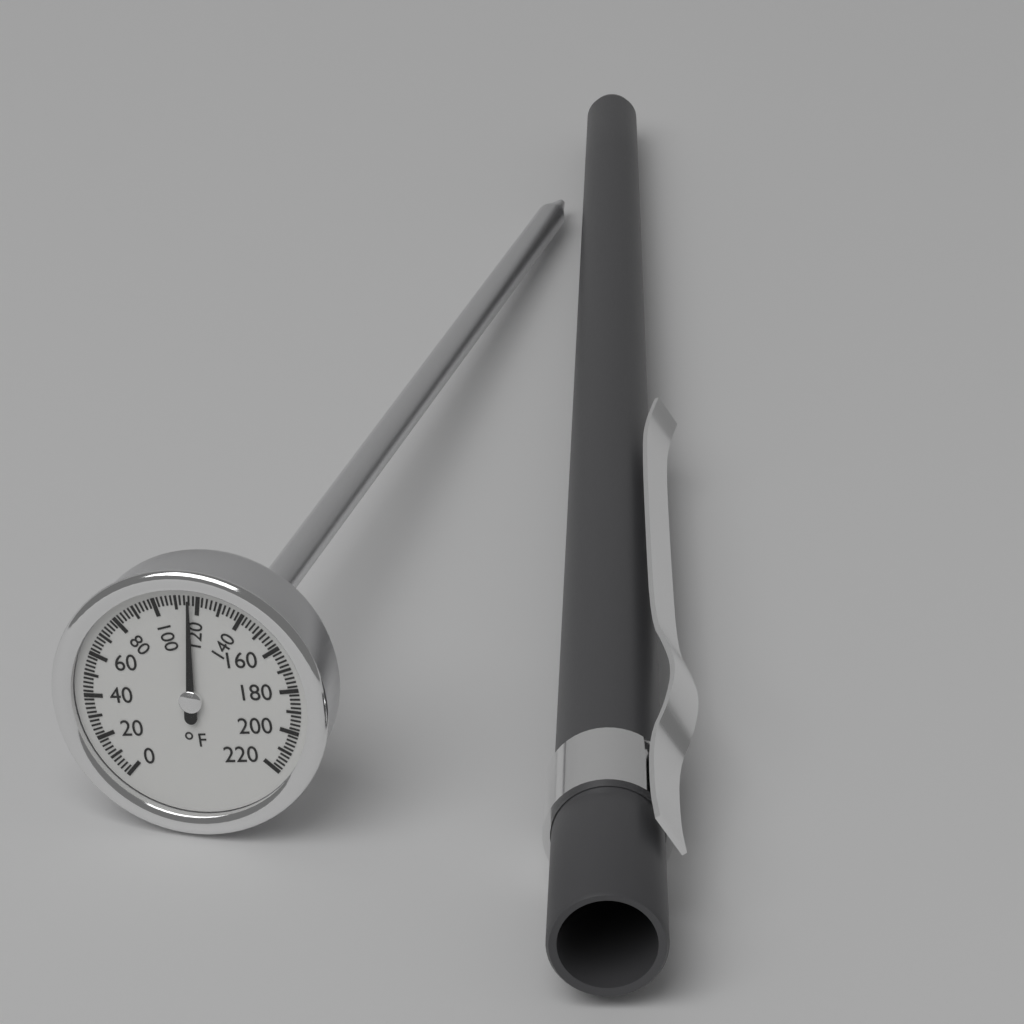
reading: 116 °F
